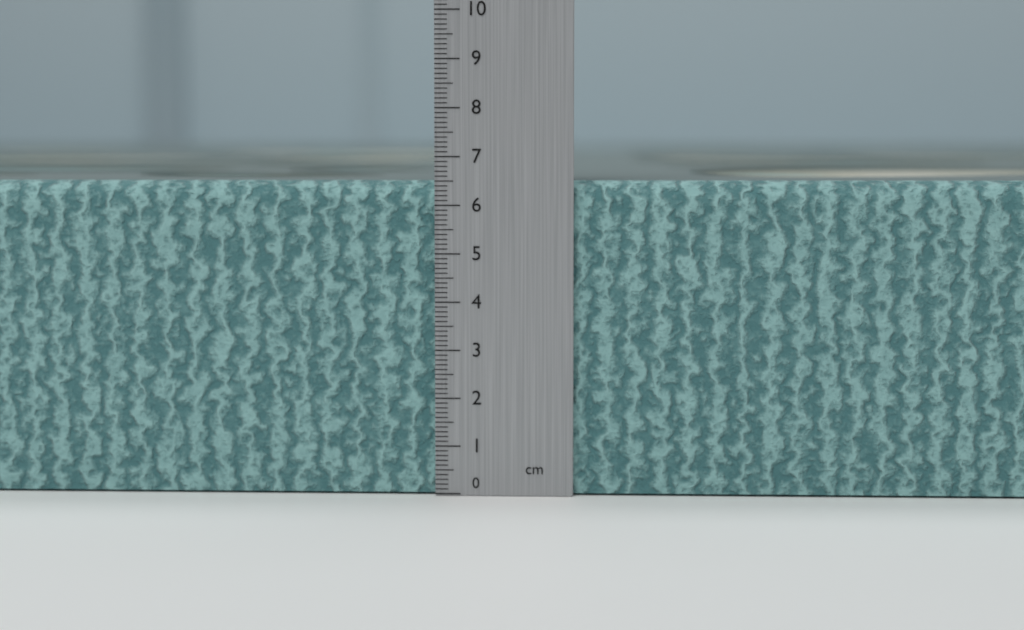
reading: 6.5 cm
